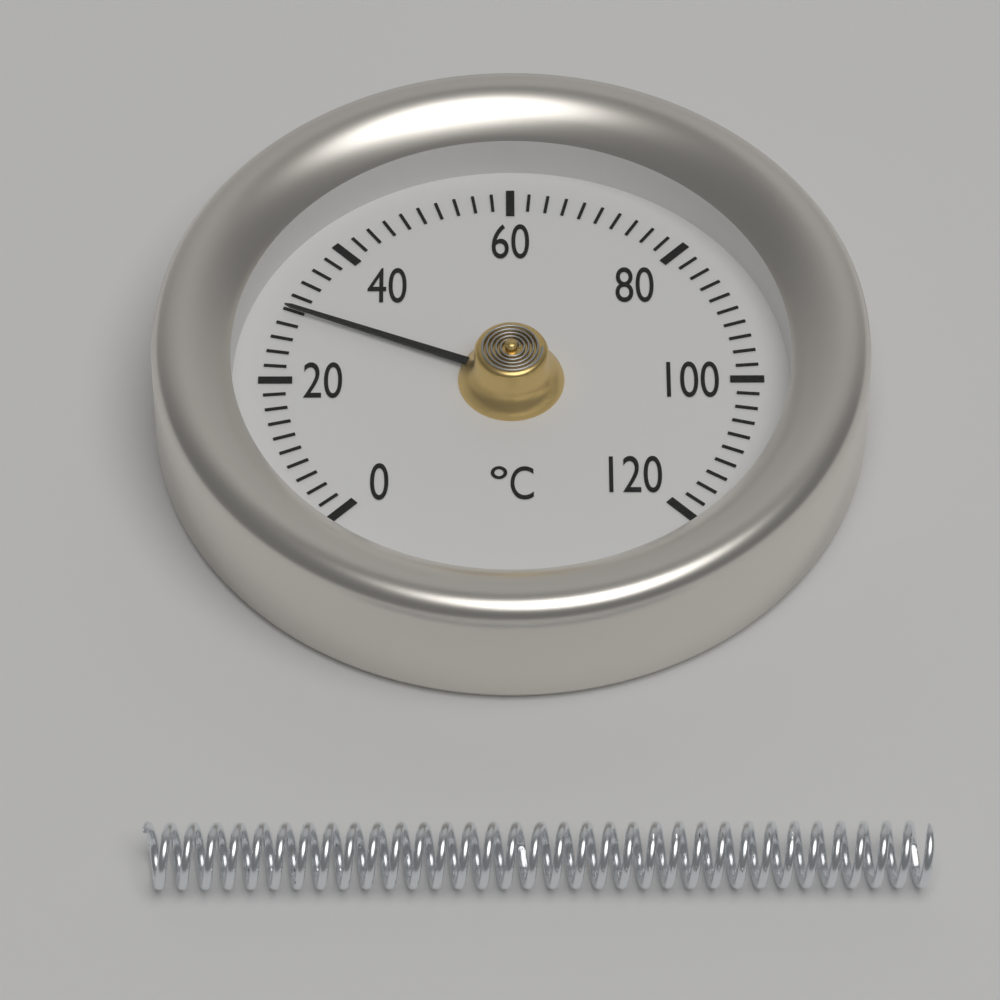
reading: 30 °C
